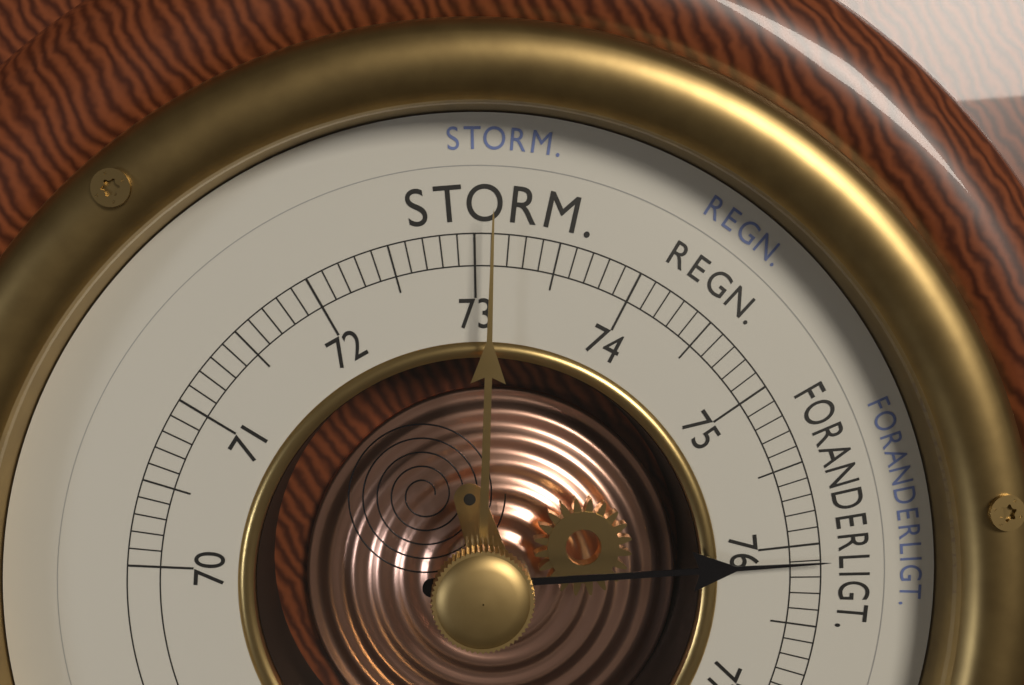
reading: 76.1 cm
